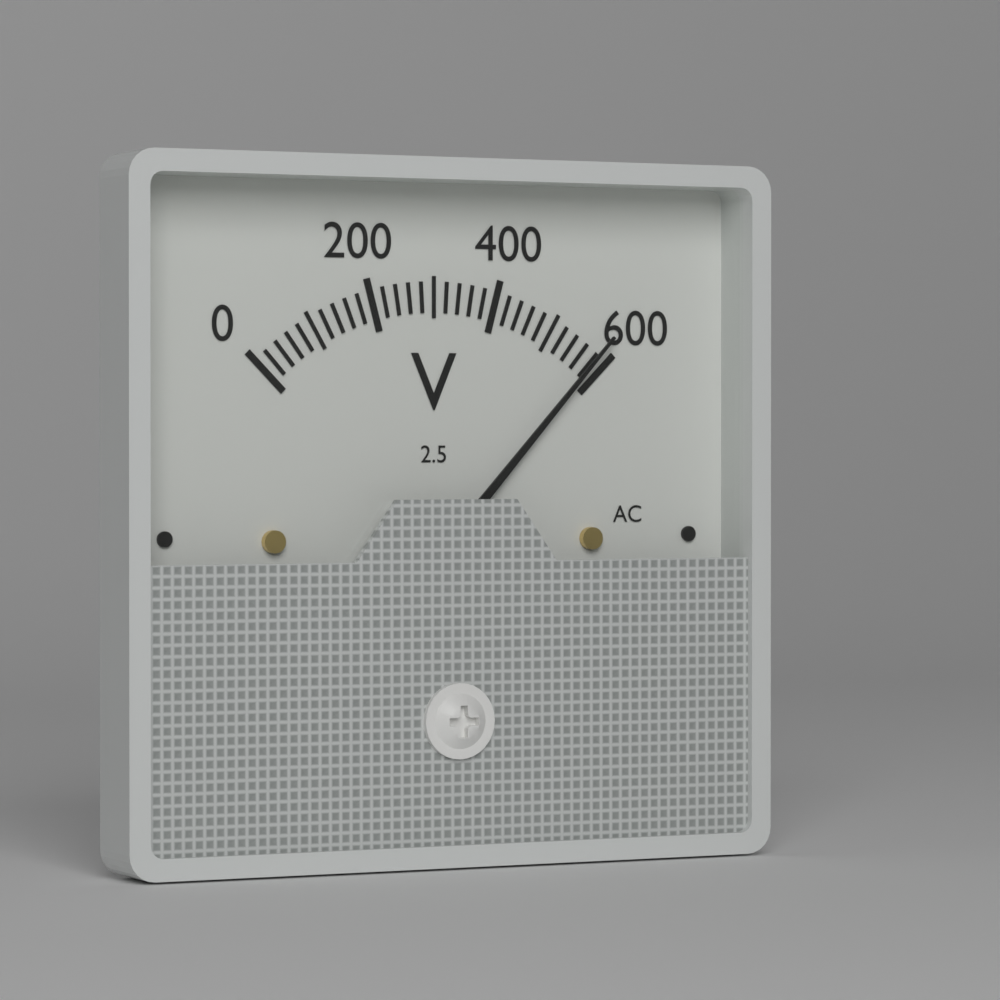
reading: 580 V
